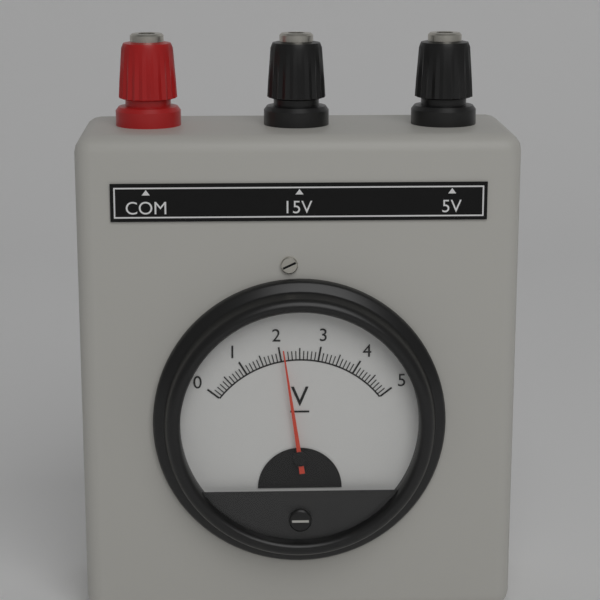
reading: 2.1 V
